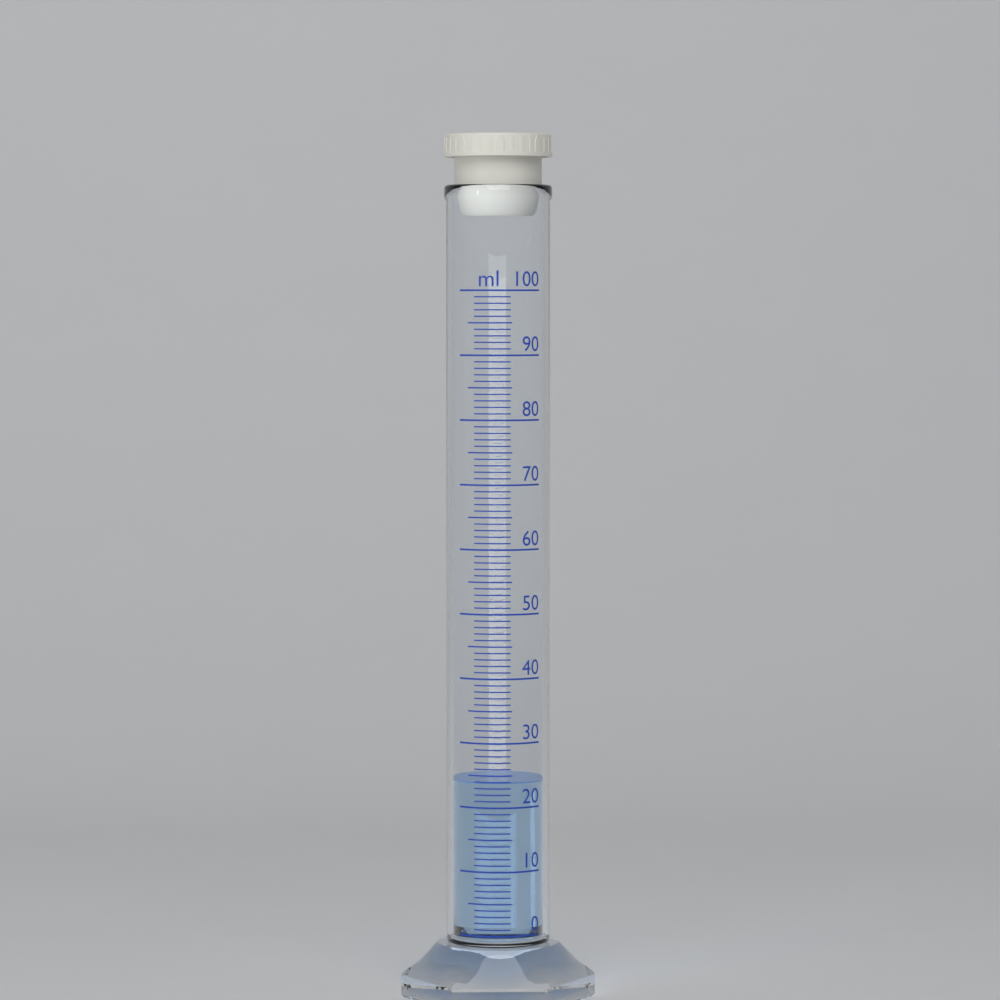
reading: 24 ml
